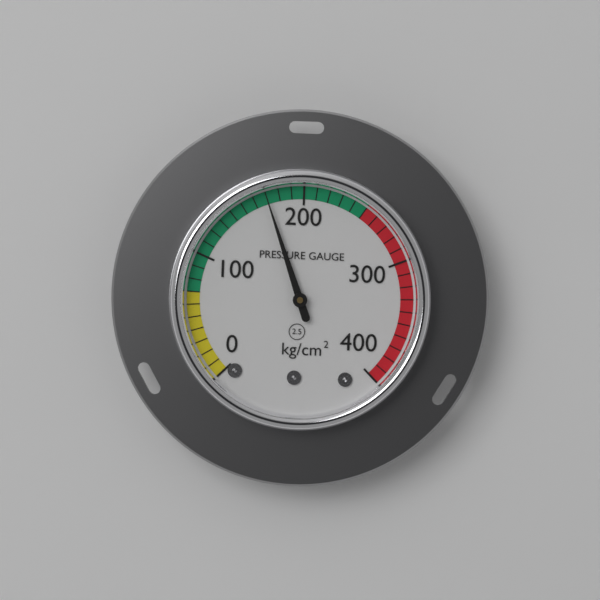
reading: 170 kg/cm²
